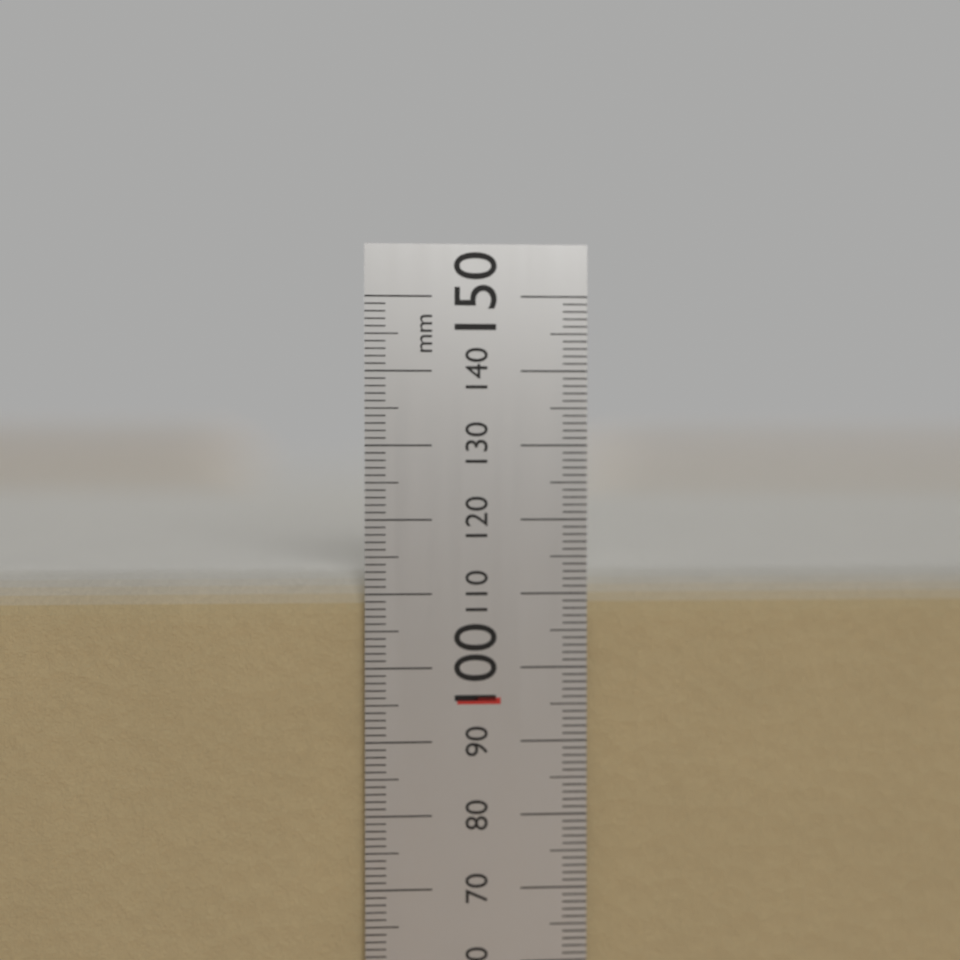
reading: 113 mm
